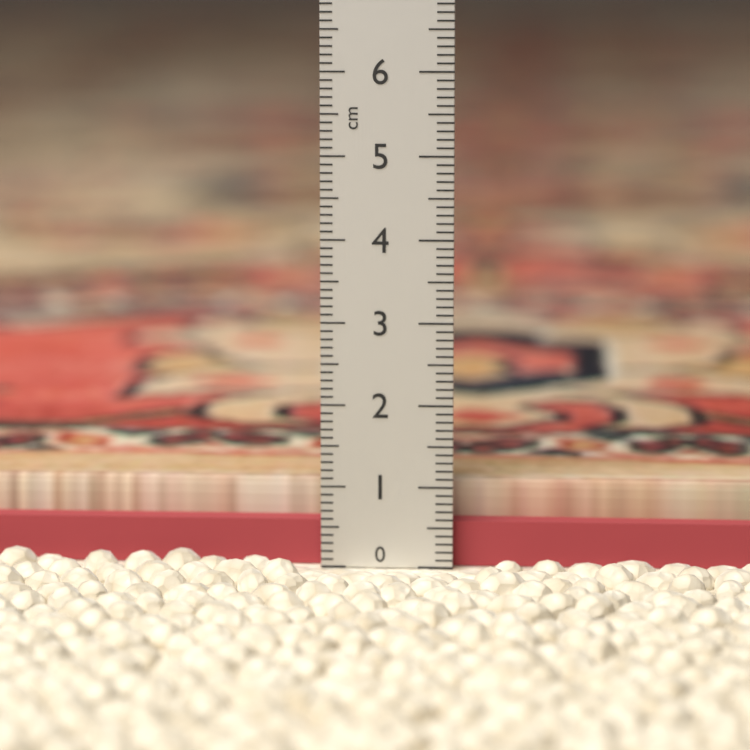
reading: 1.0 cm
